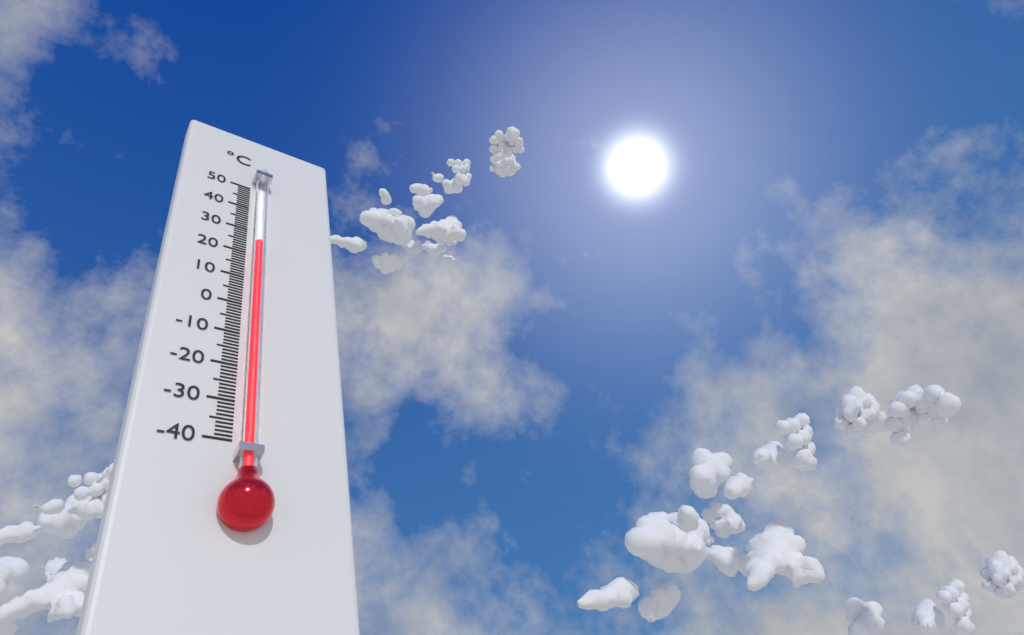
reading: 23 °C
